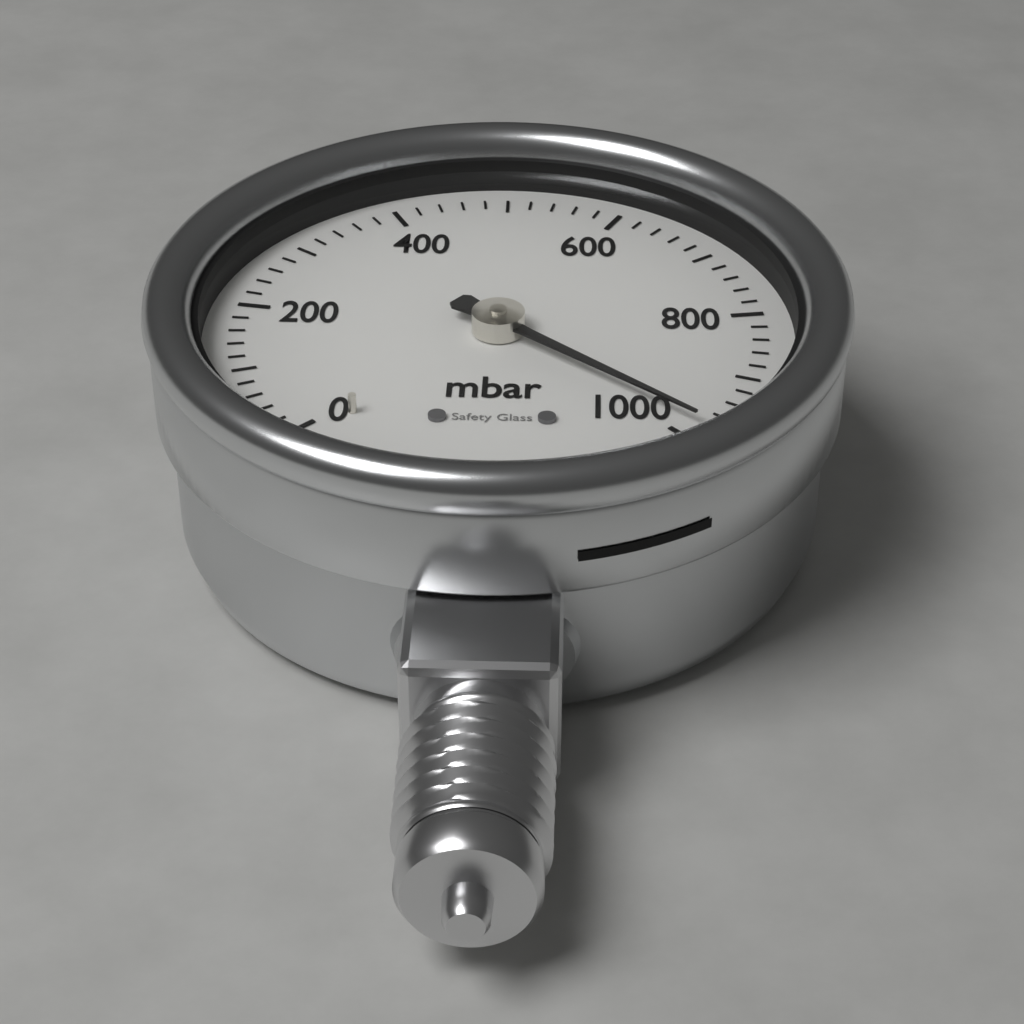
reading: 980 mbar
